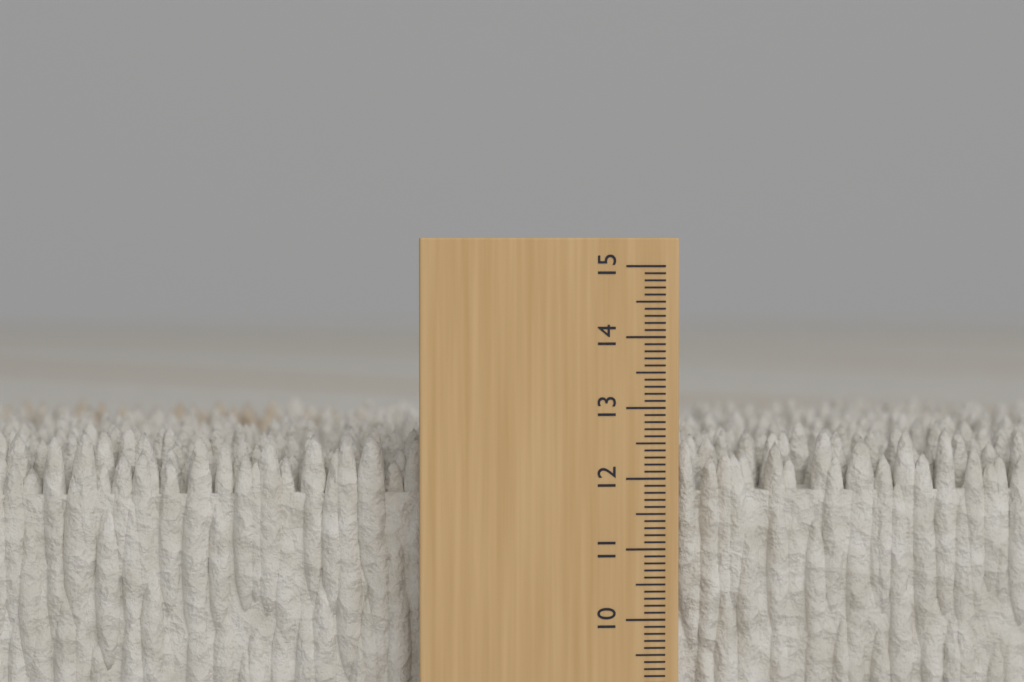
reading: 12.7 cm
